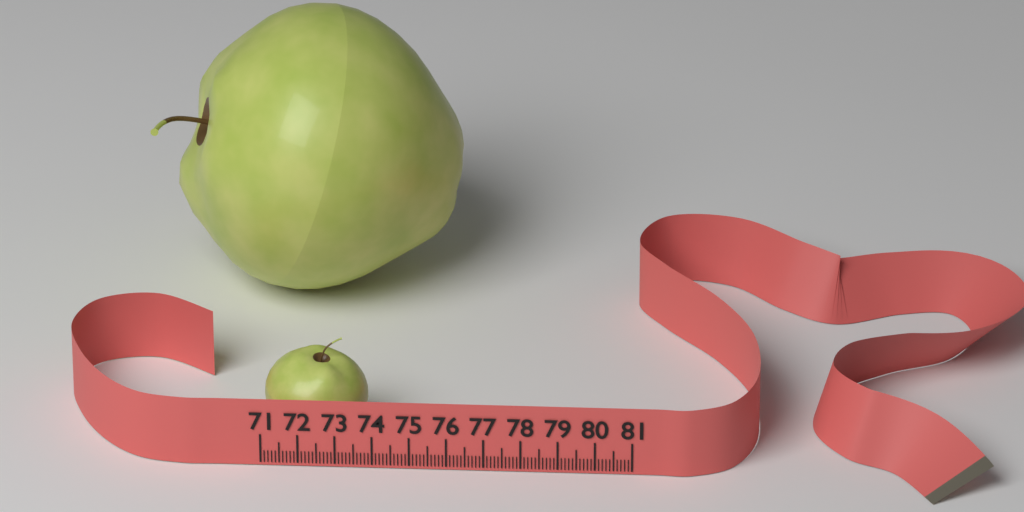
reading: 73.8 (no unit)
